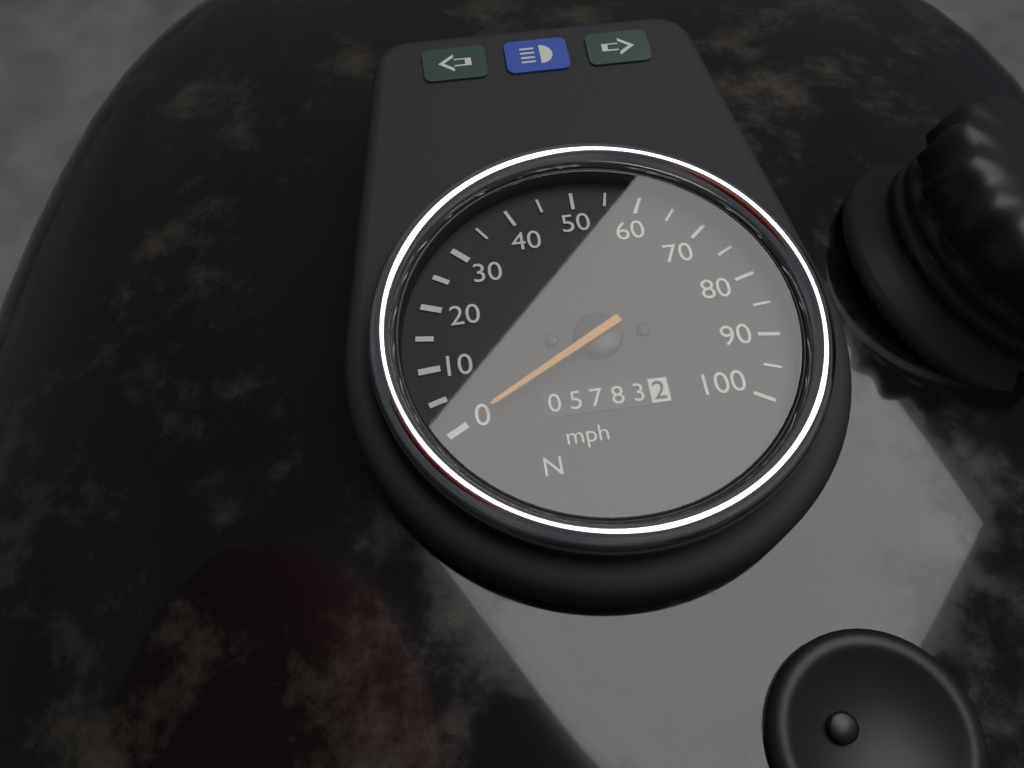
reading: 0 mph
